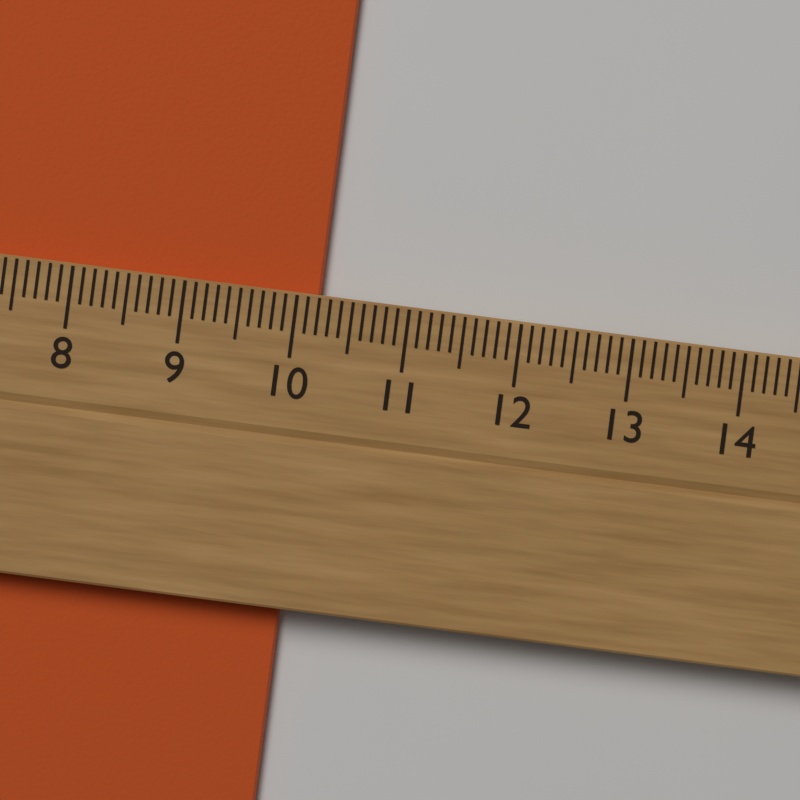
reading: 10.2 cm
